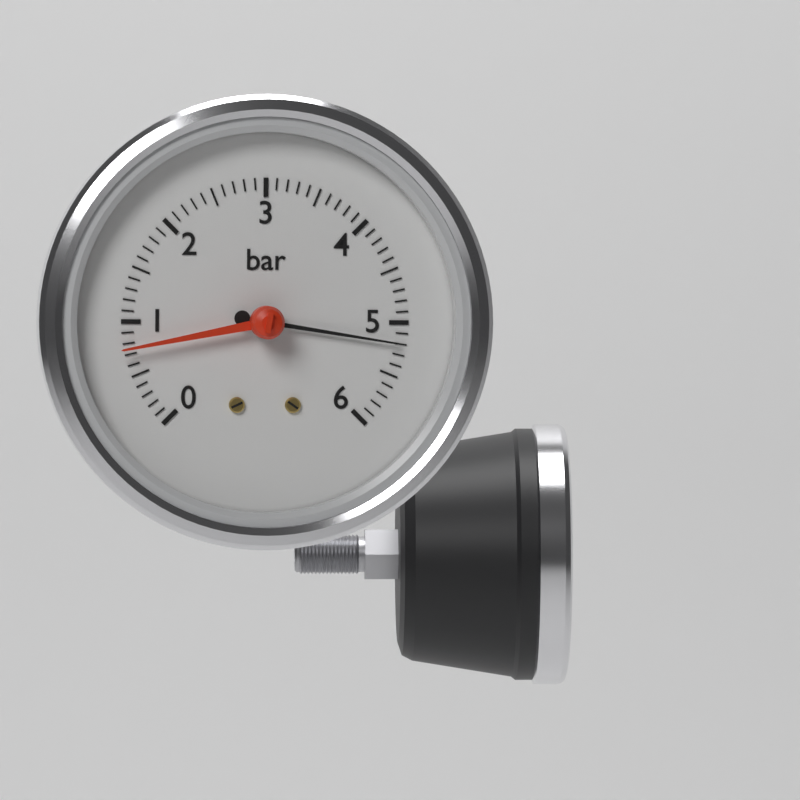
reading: 5.2 bar
